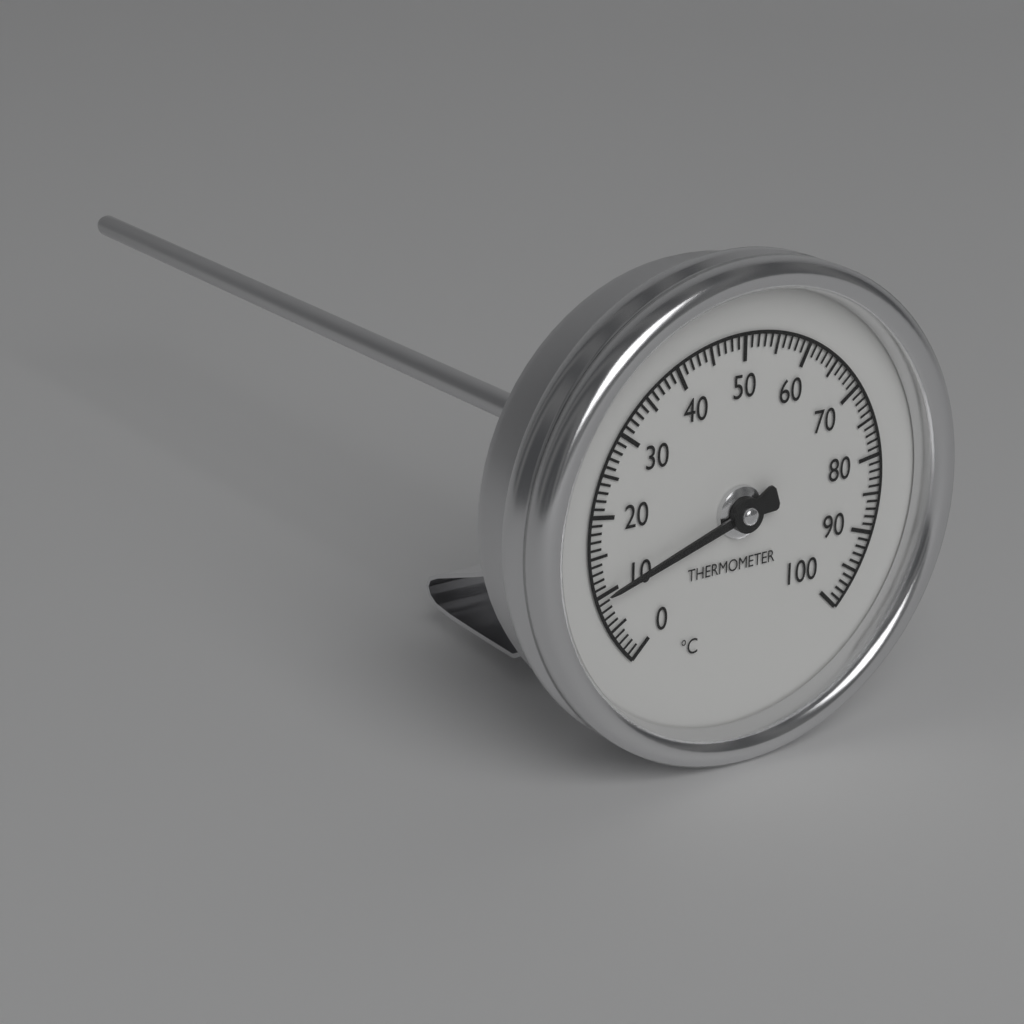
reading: 10 °C
